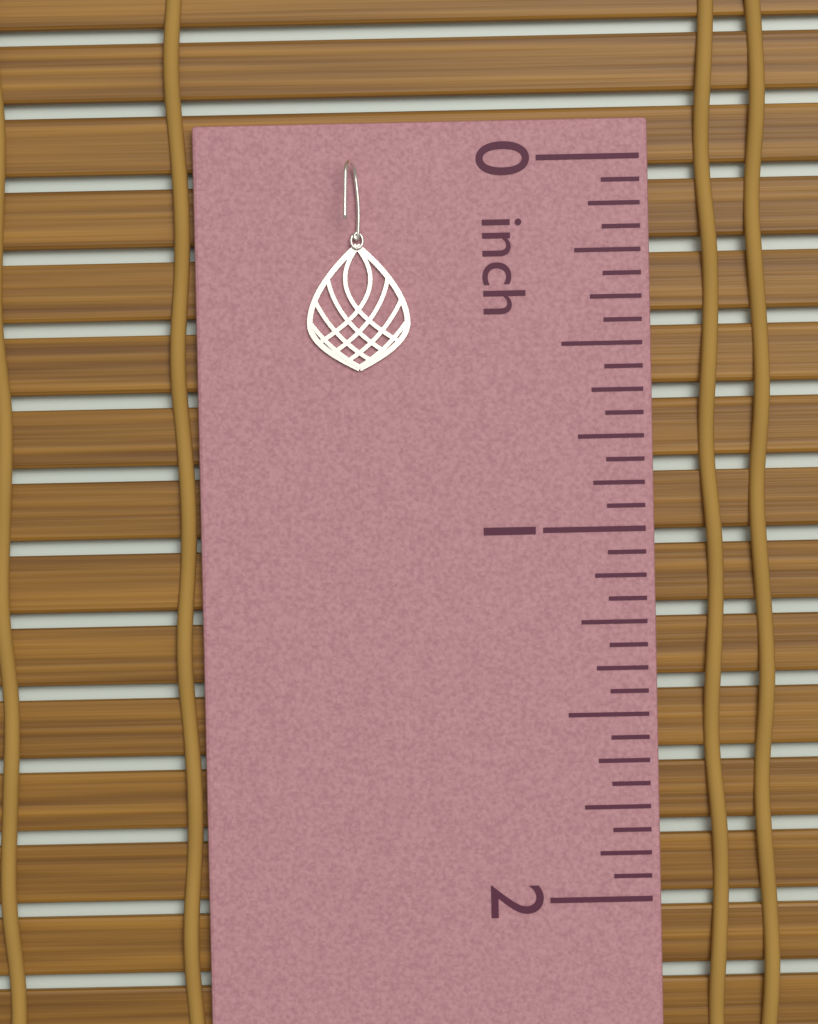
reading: 0.5625 inch
